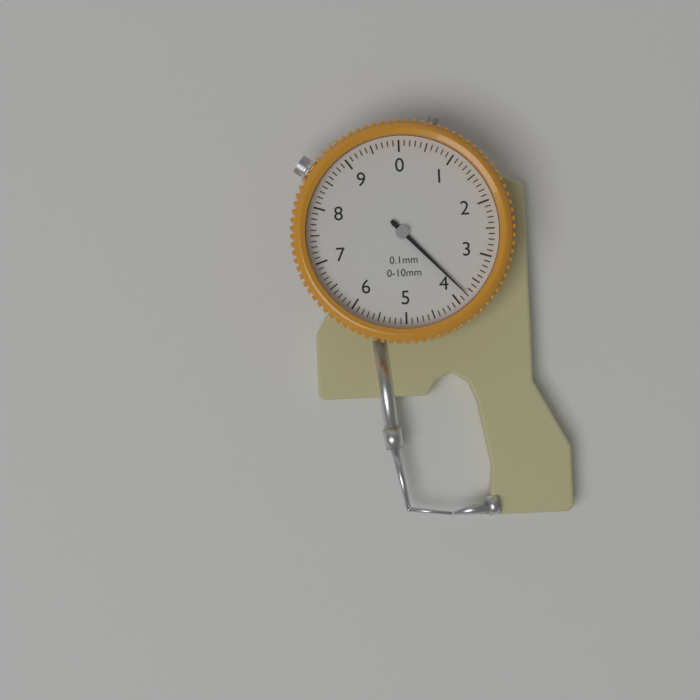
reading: 3.8 mm
